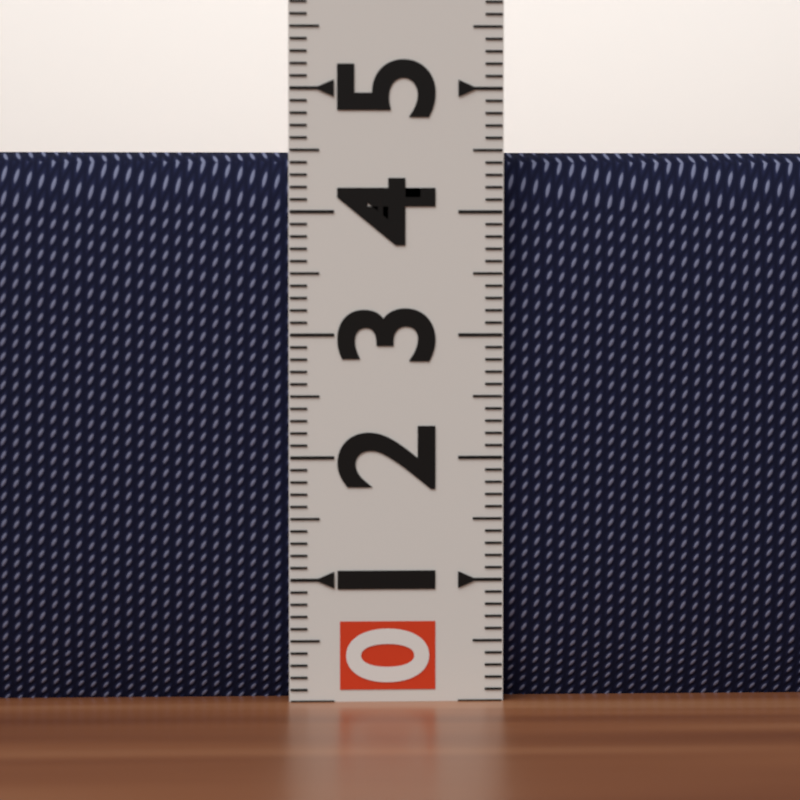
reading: 4.5 (no unit)
